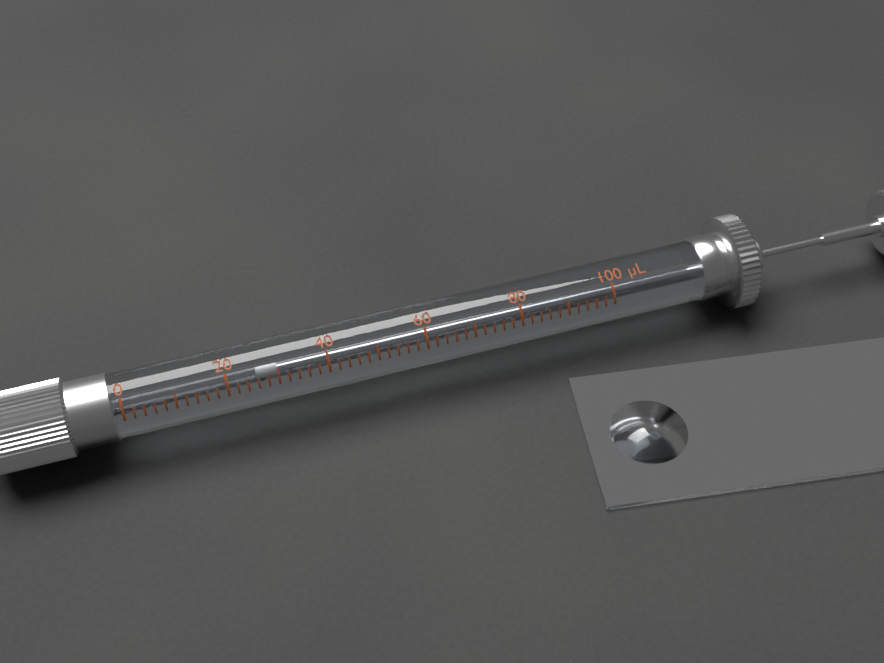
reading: 26 µL
